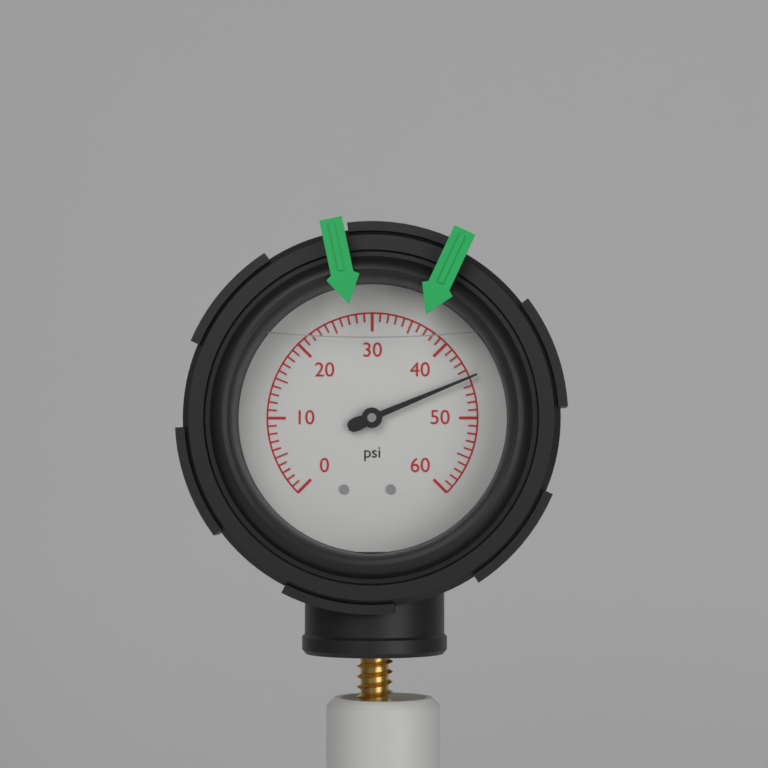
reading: 45 psi
